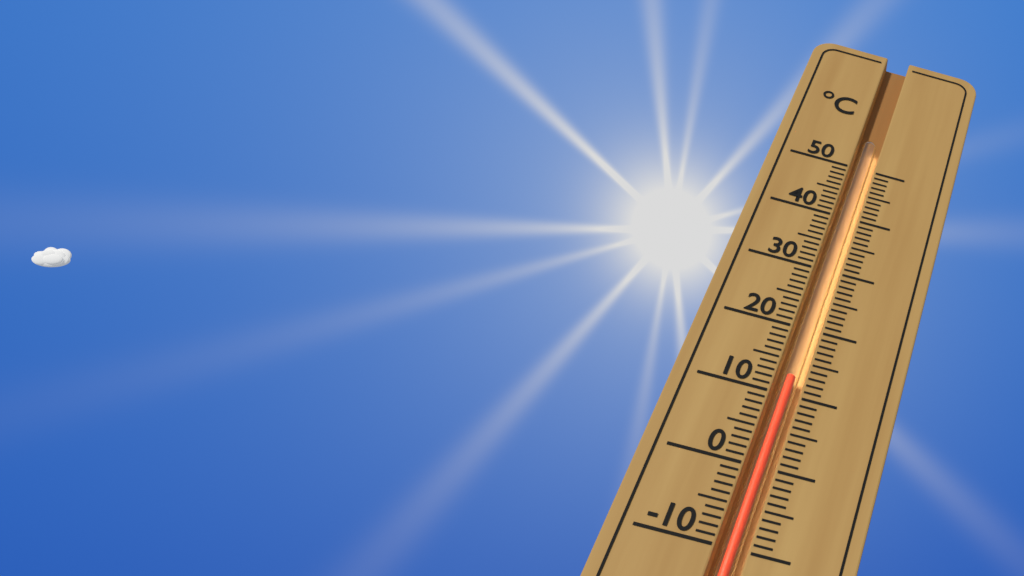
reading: 13 °C
